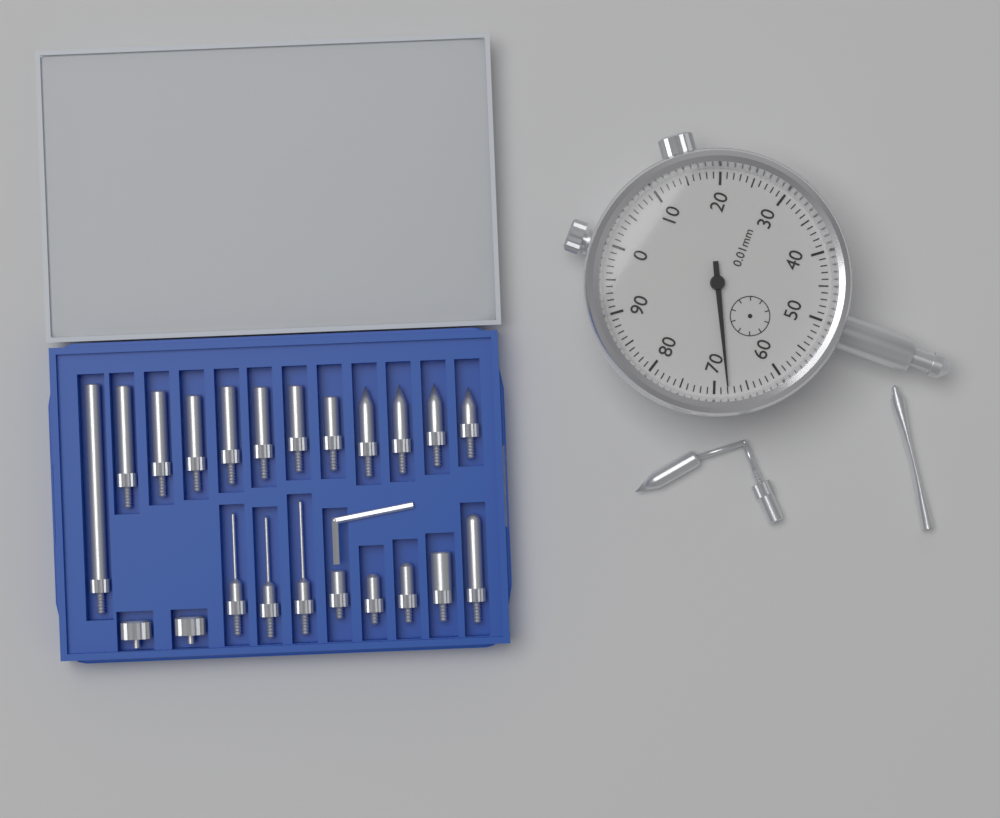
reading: 0.68 mm
